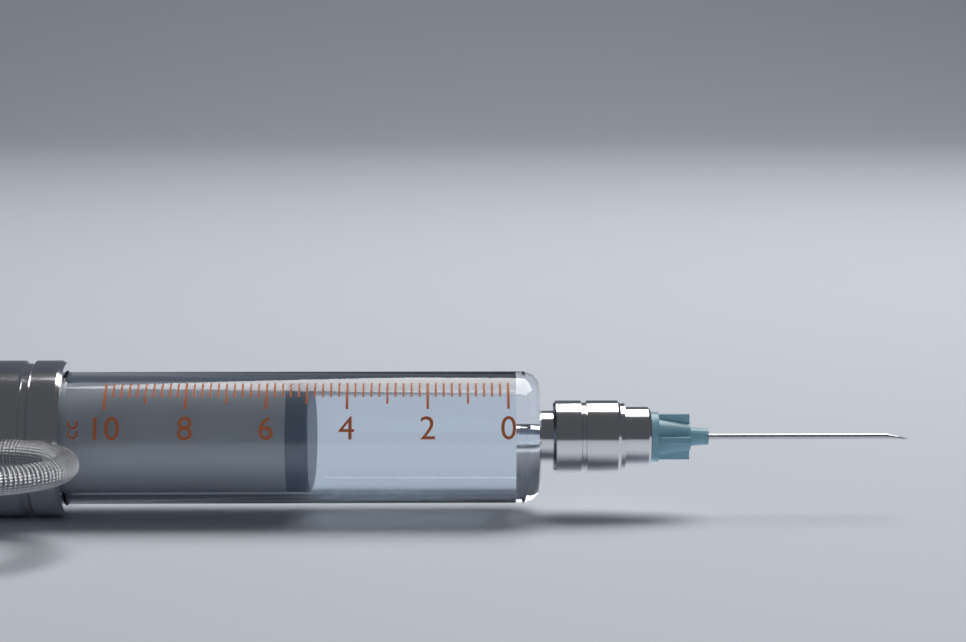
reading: 5.0 cc
